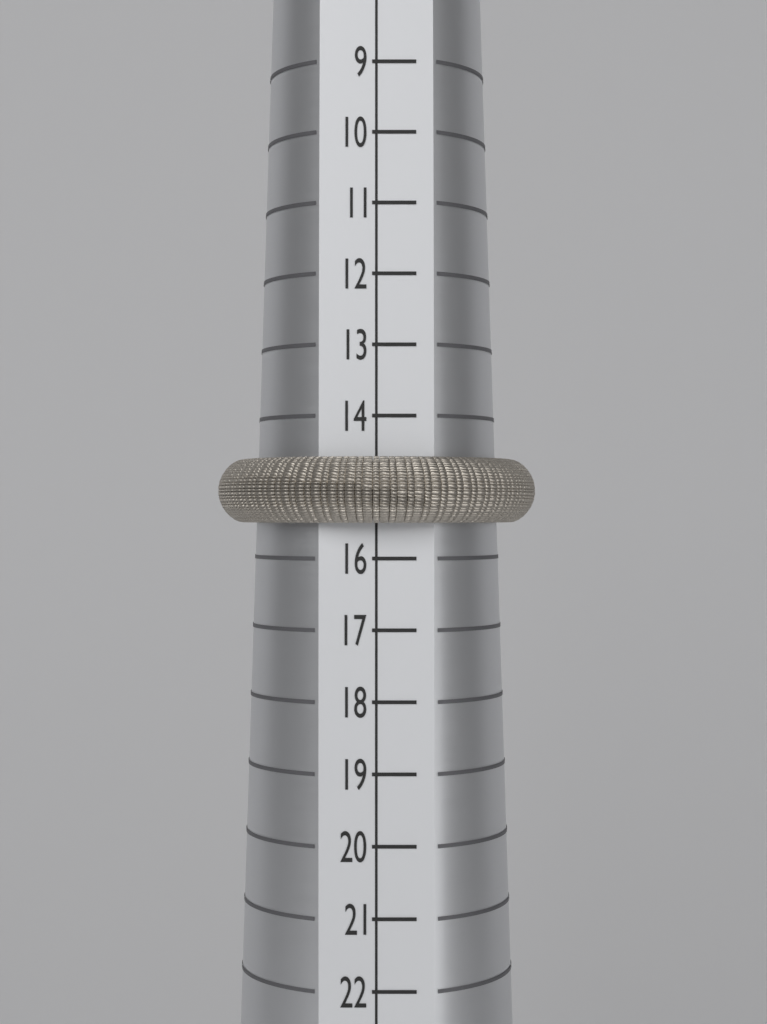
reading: 15.5 (no unit)
